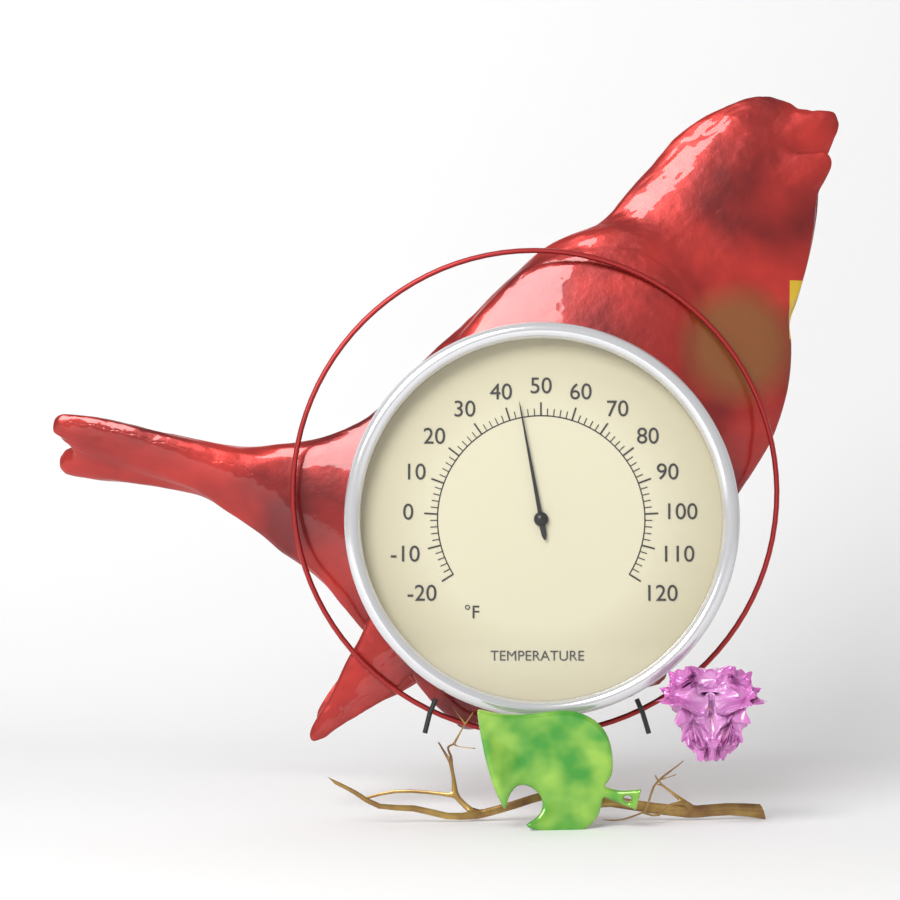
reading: 44 °F
